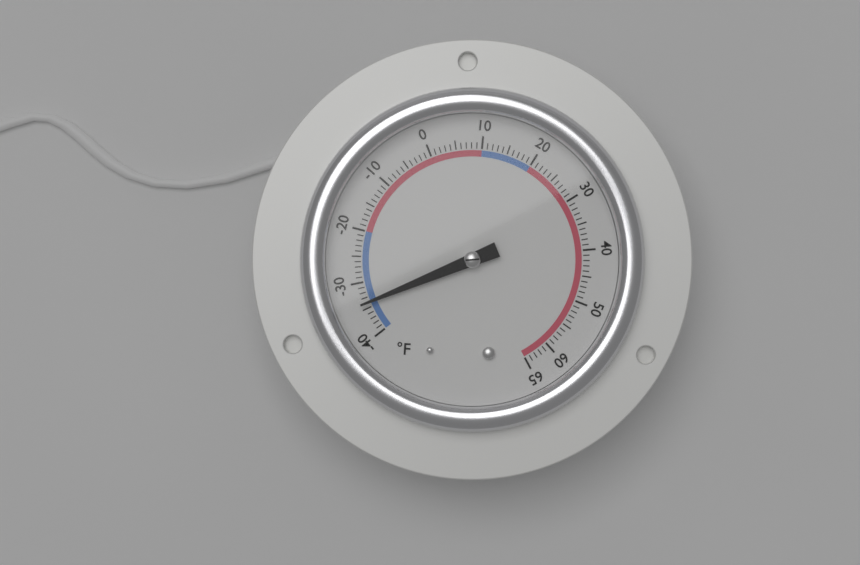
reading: -34 °F
